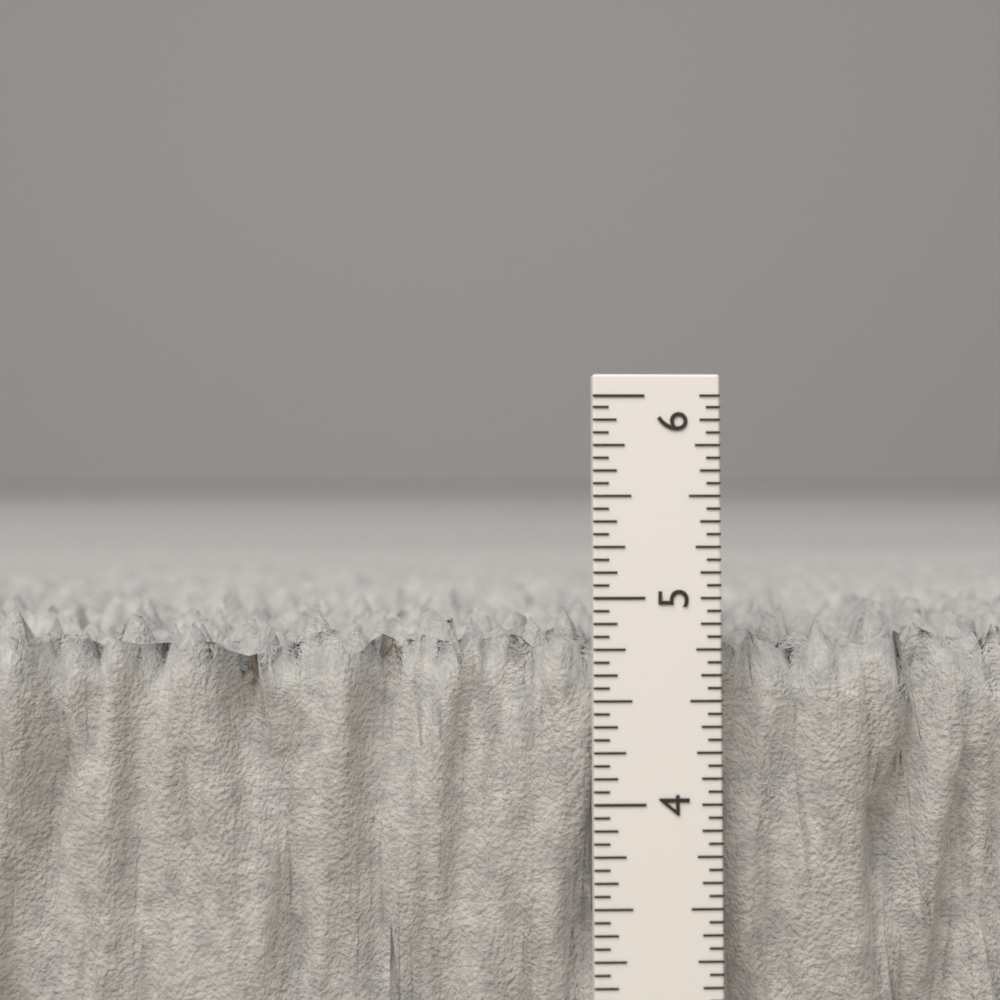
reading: 4.8750 in
